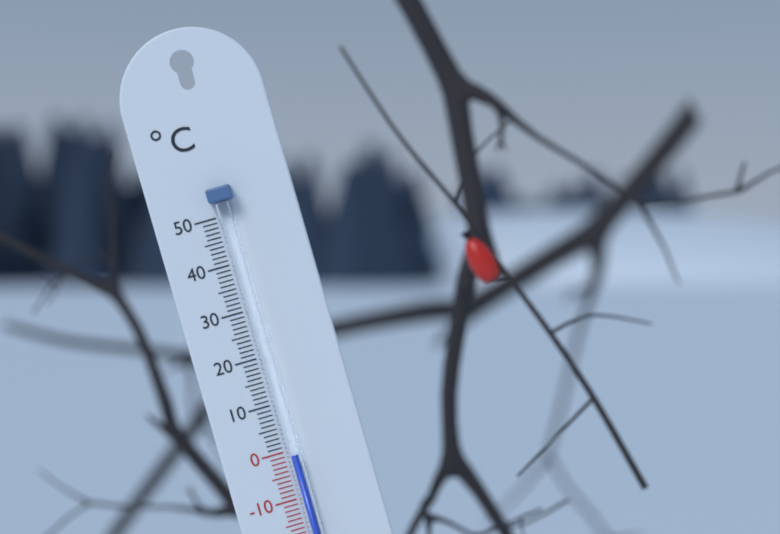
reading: -1 °C
